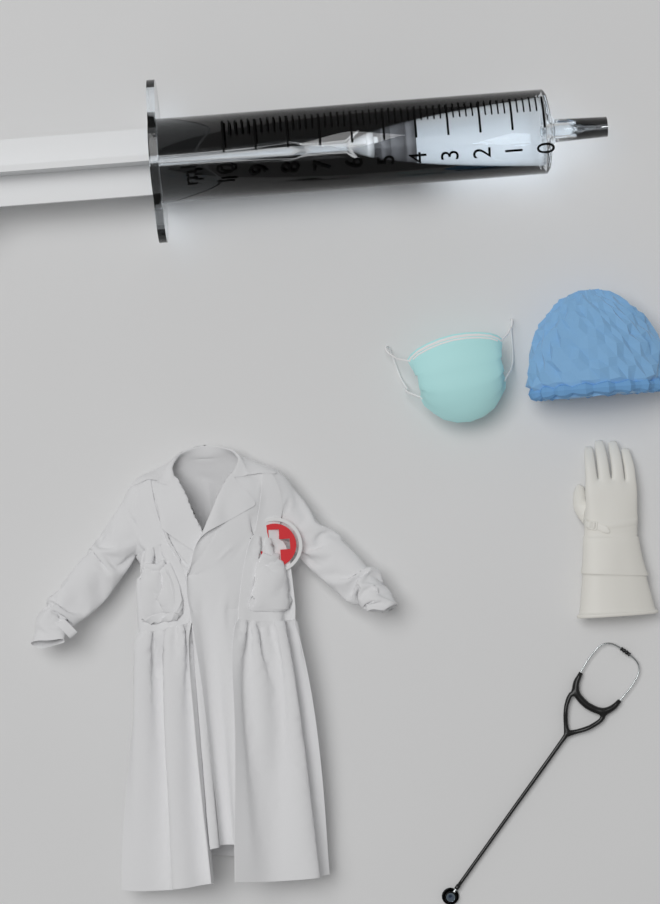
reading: 4.0 ml
